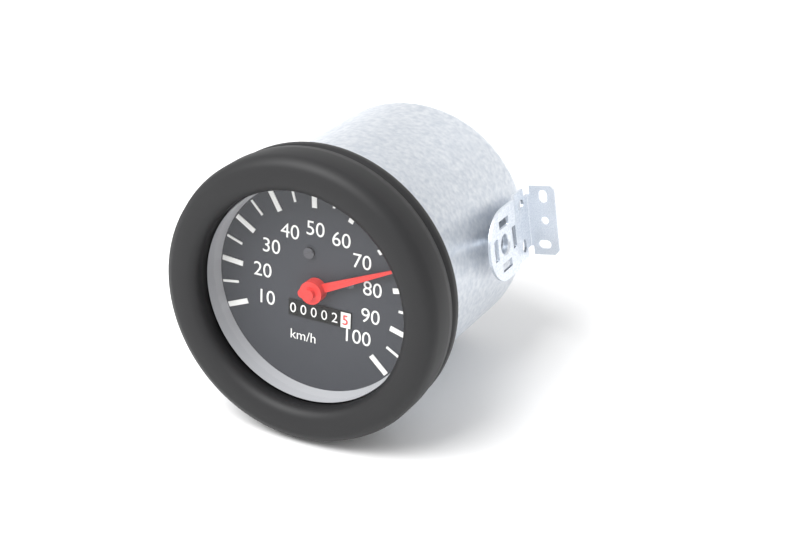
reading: 75 km/h
